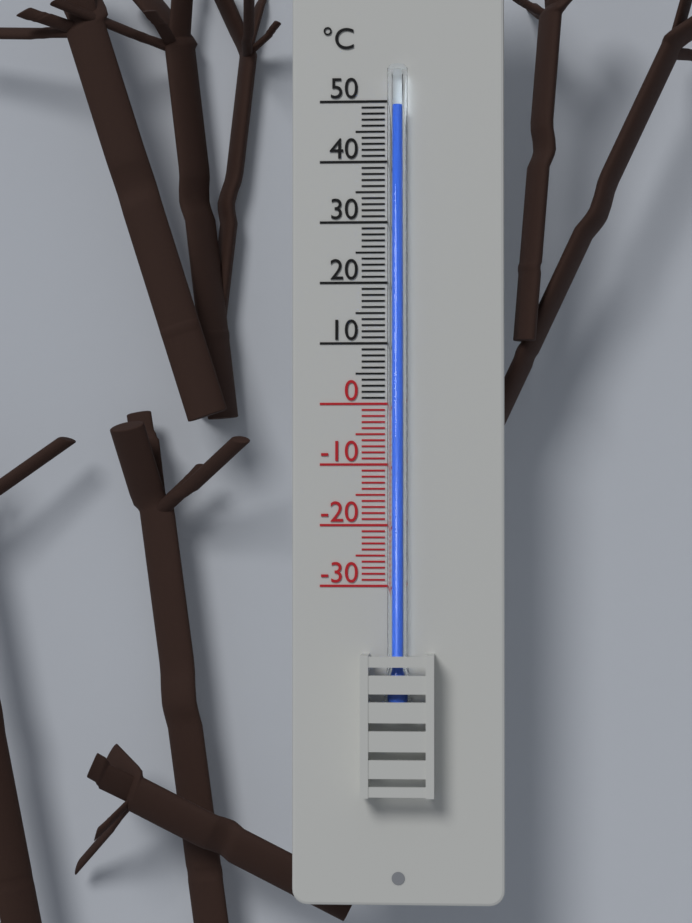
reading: 49 °C
